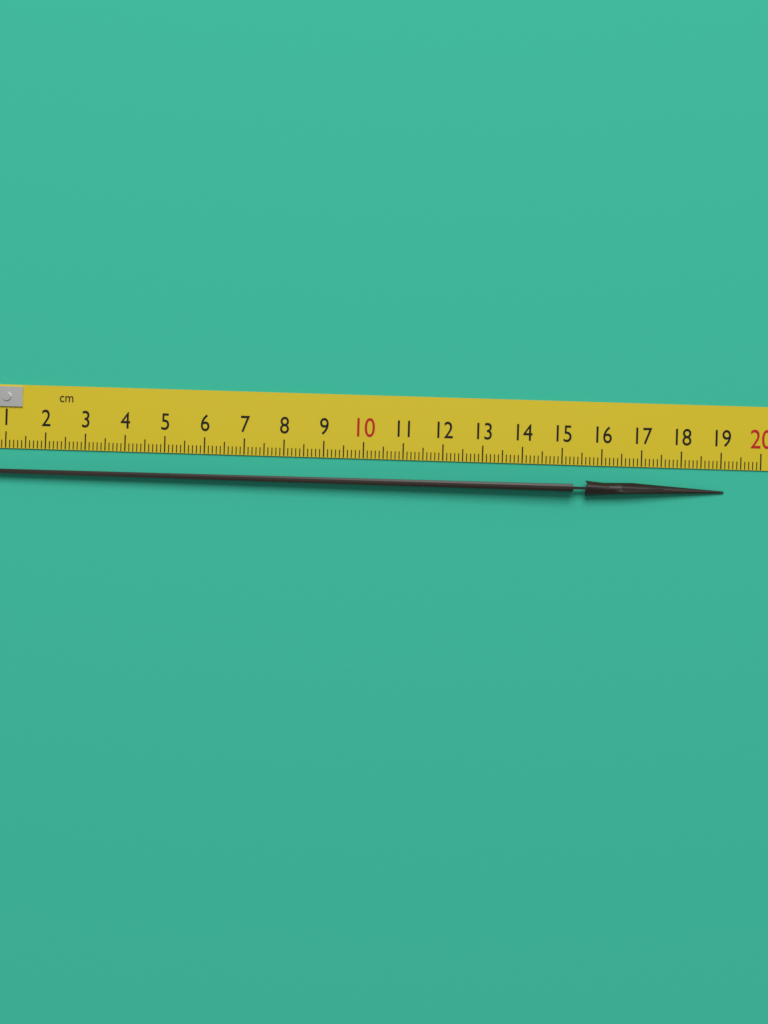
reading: 19.1 cm
